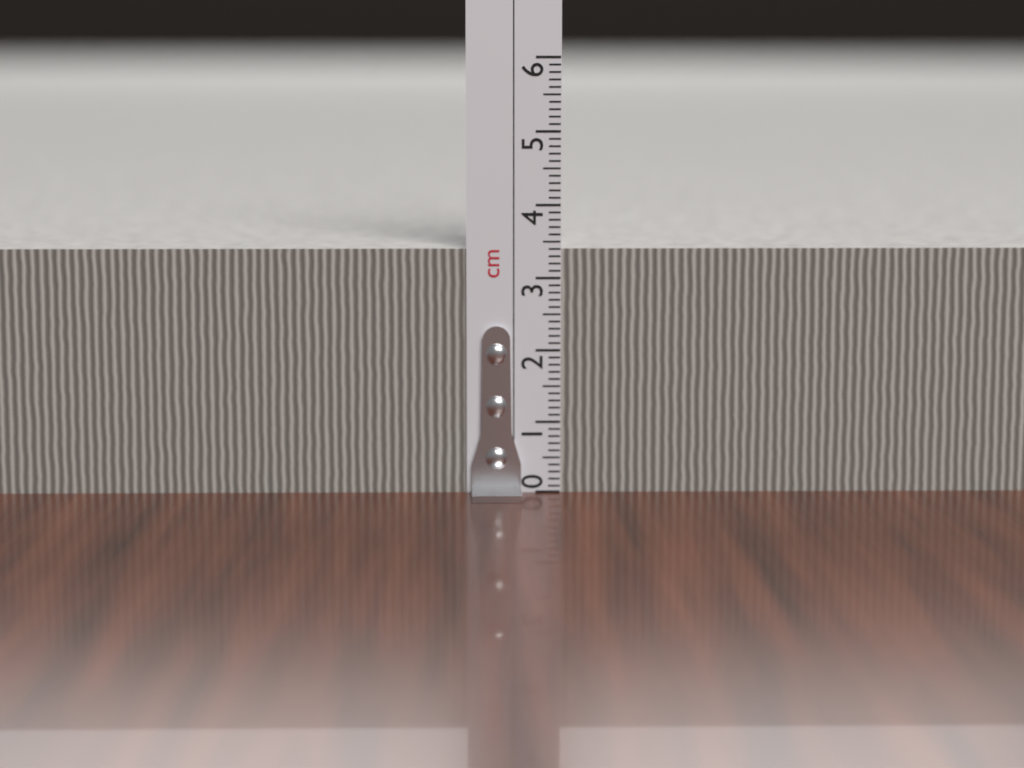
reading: 3.4 cm
